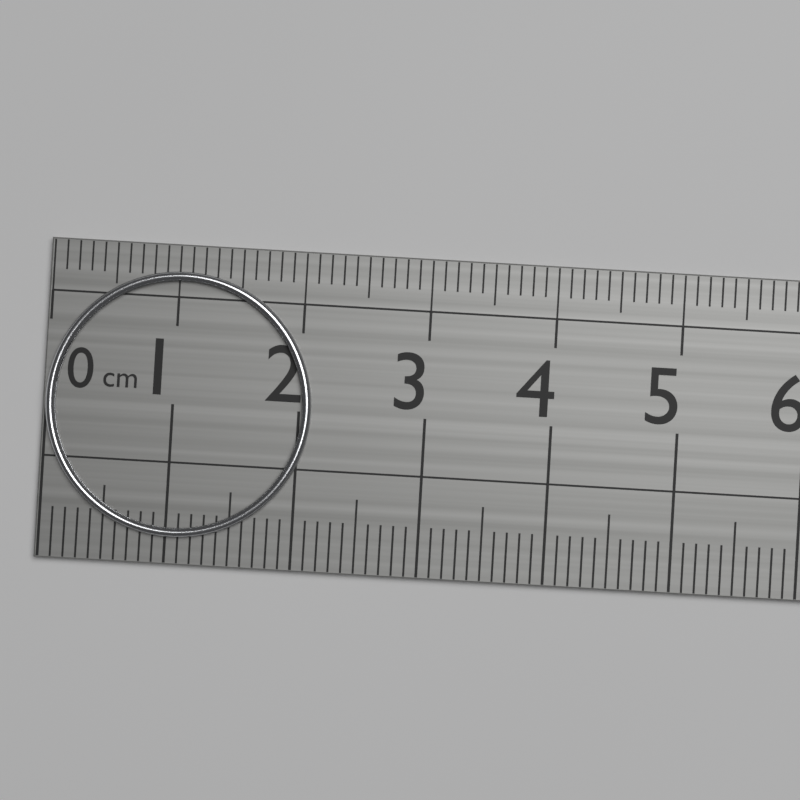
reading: 2.1 cm
